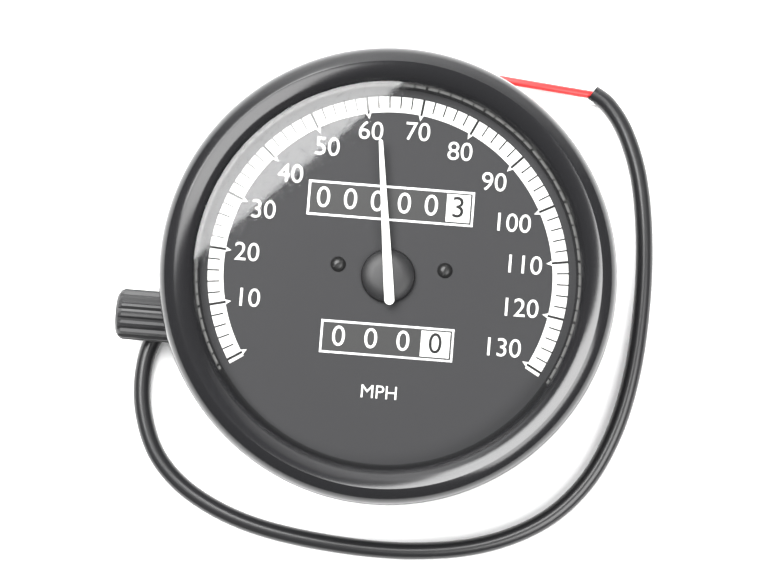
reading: 62 MPH
